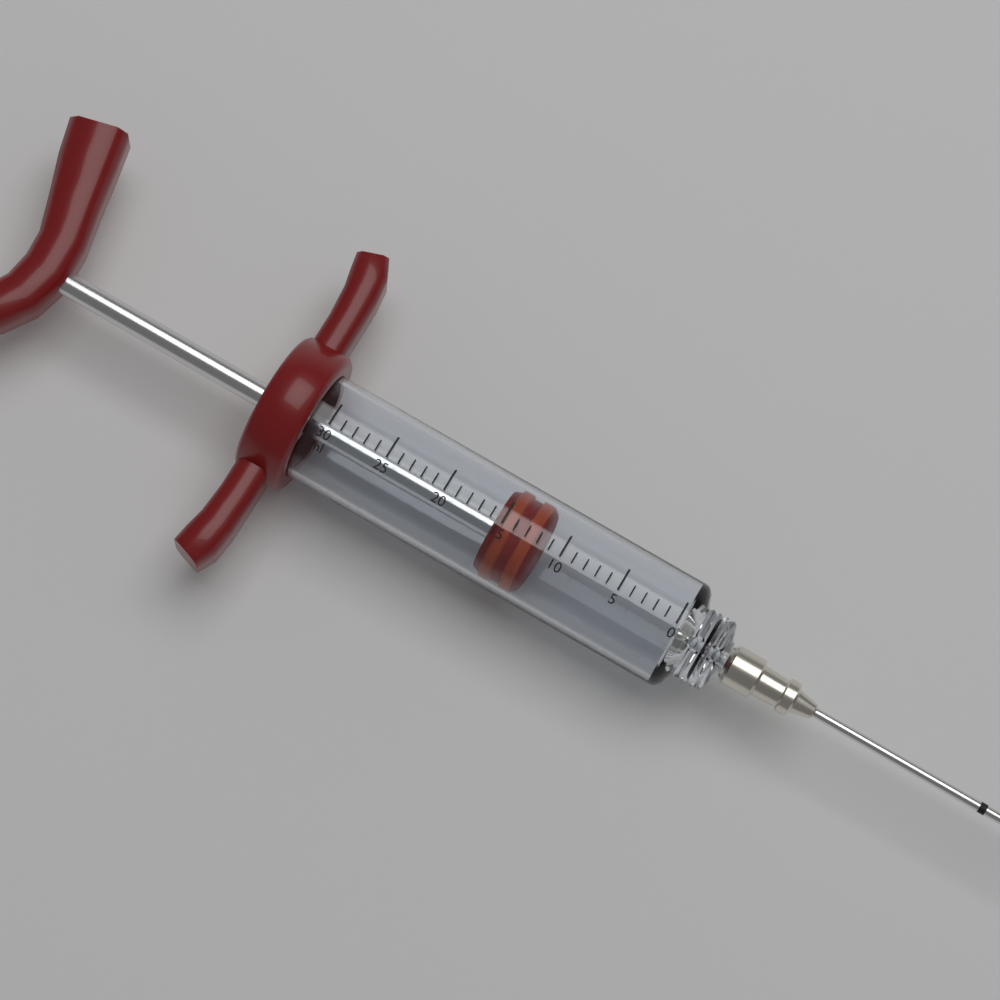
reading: 12 ml
